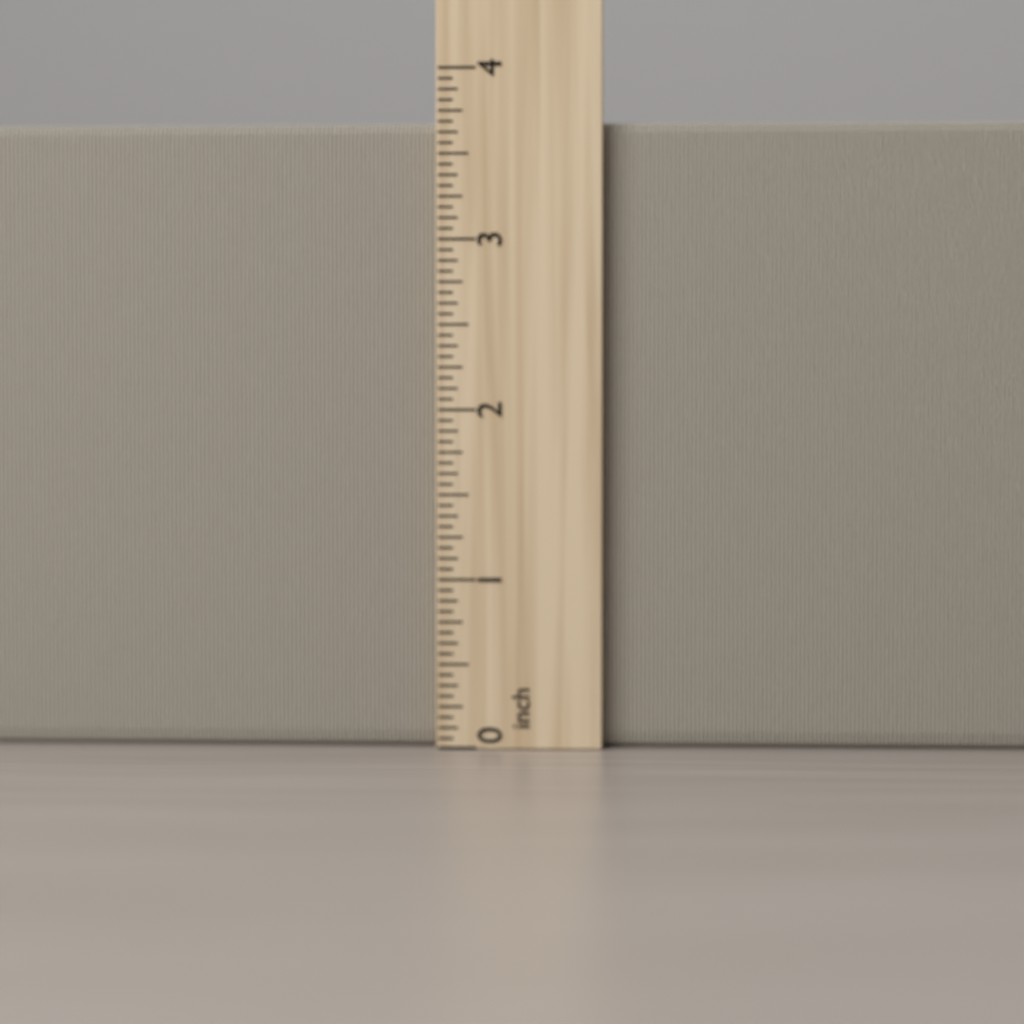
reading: 3.6875 inch
